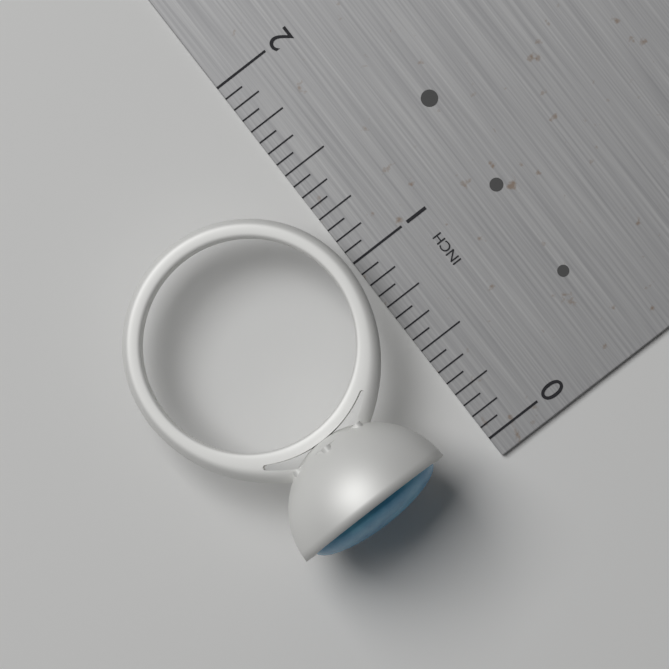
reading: 1.5625 in
